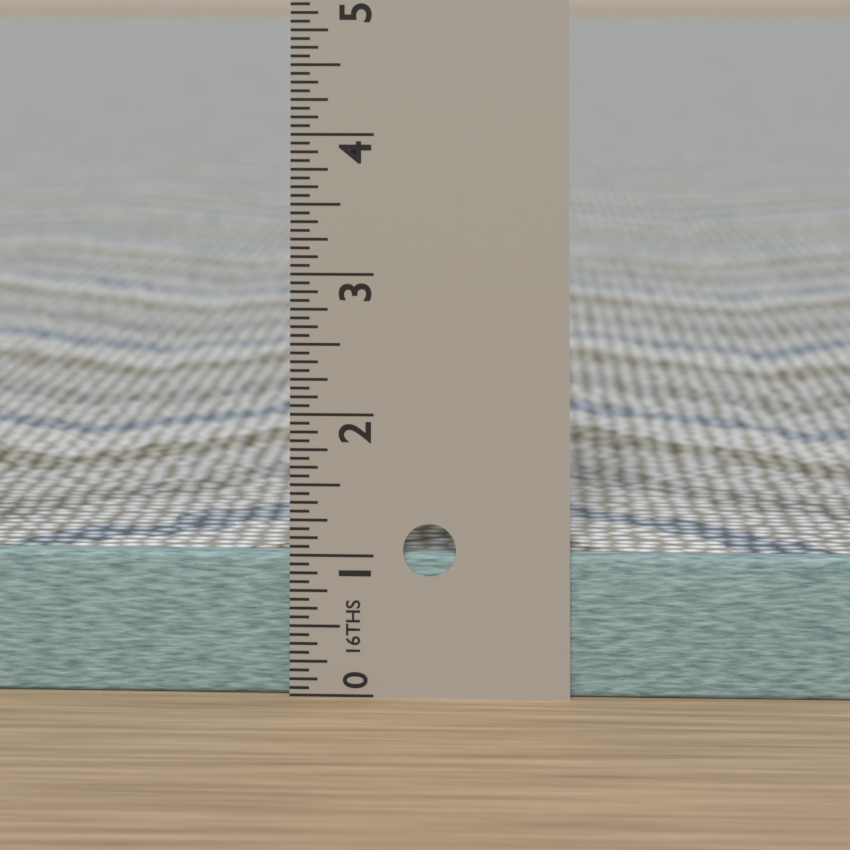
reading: 1.0000 in
